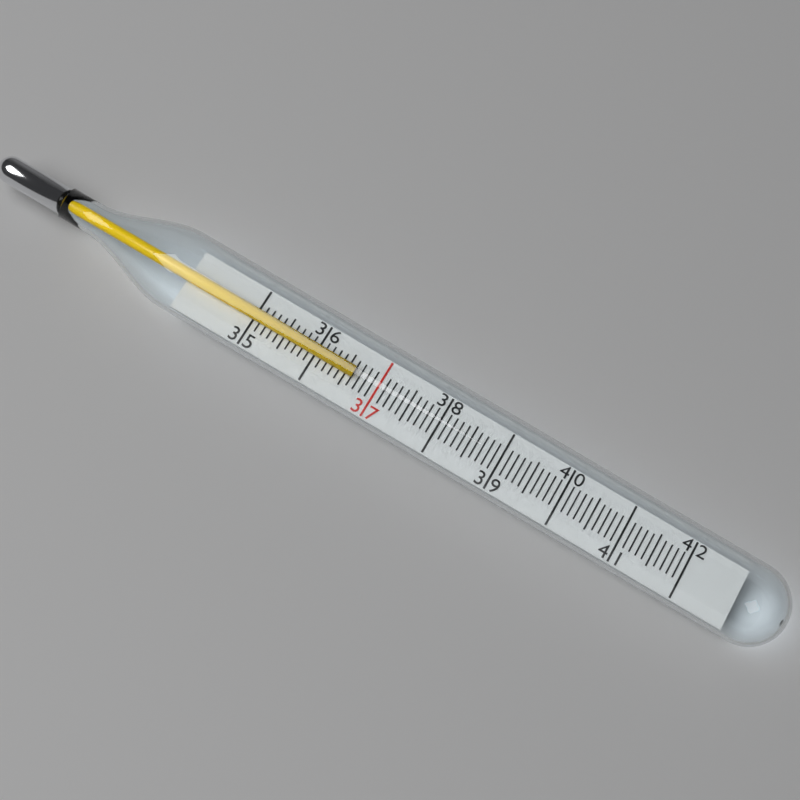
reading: 36.6 (no unit)
